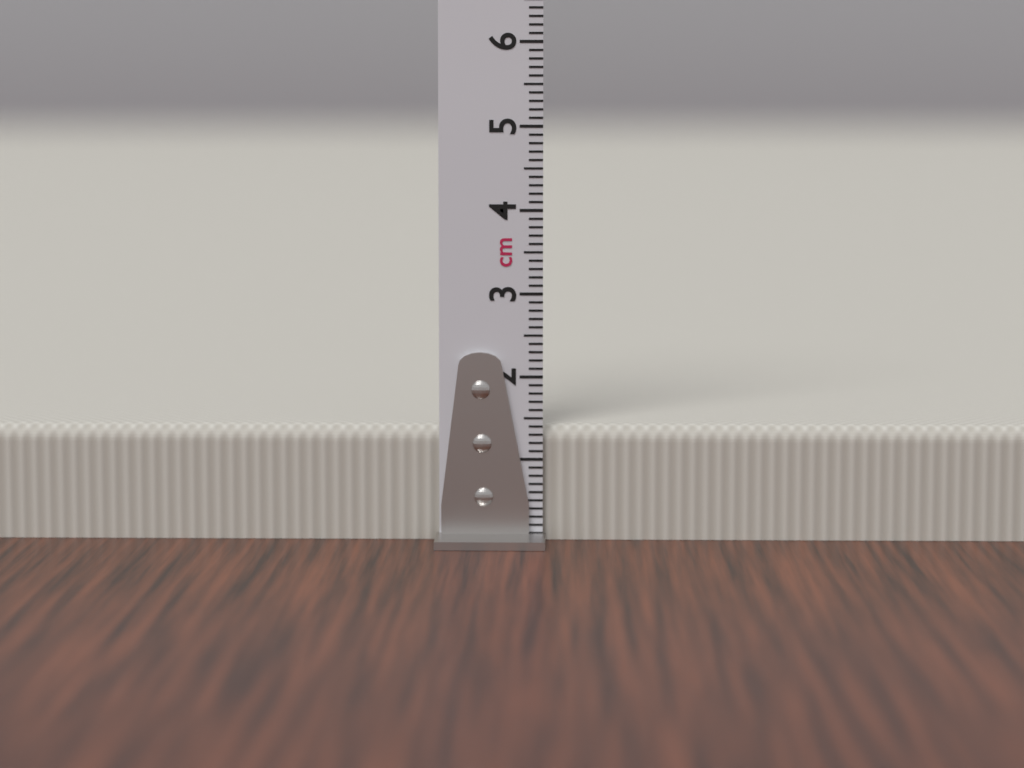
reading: 1.4 cm
